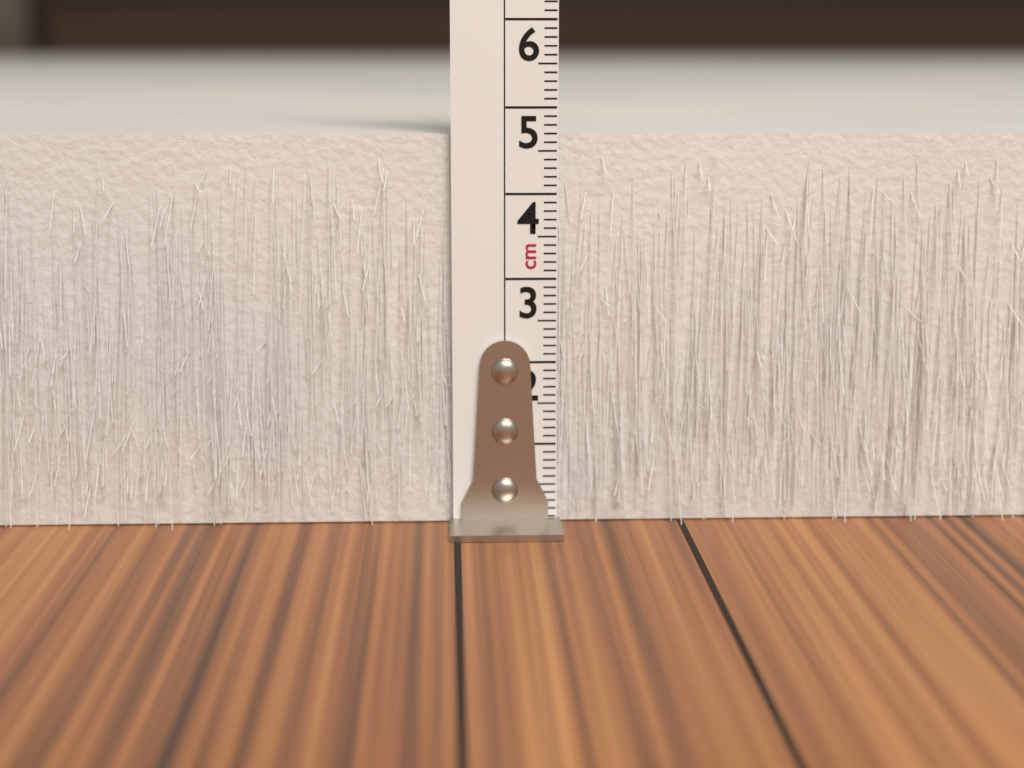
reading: 4.7 cm
